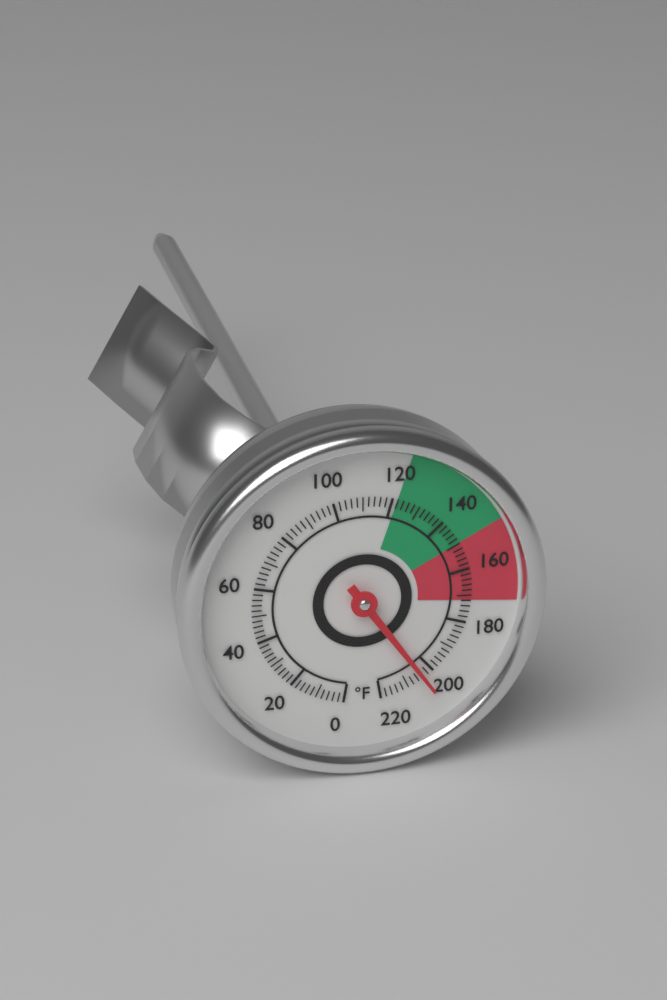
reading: 204 °F
